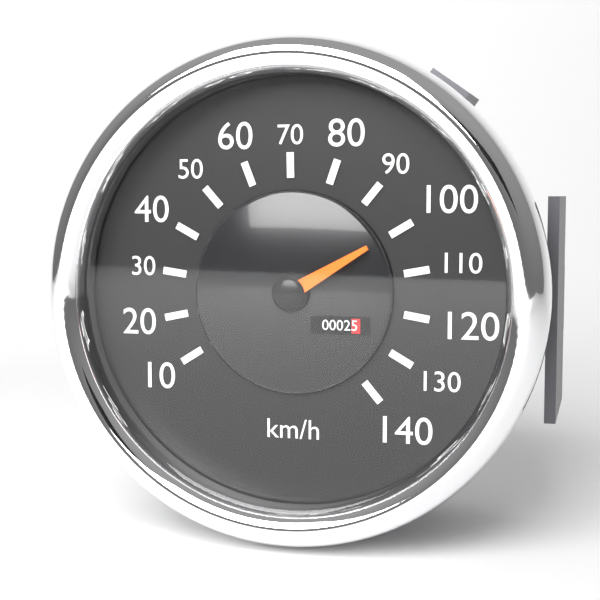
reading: 100 km/h
